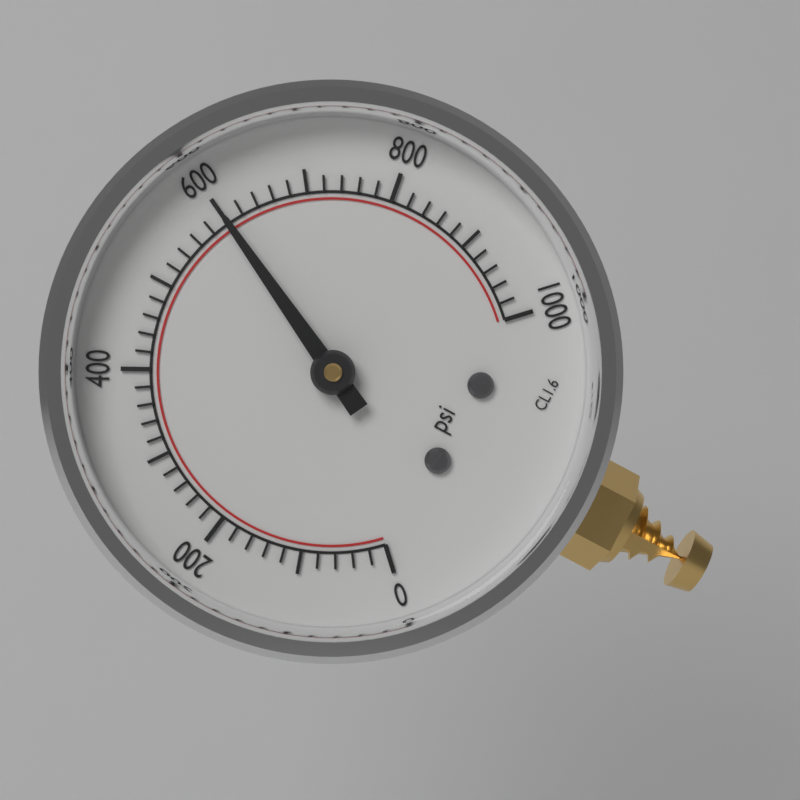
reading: 600 psi
